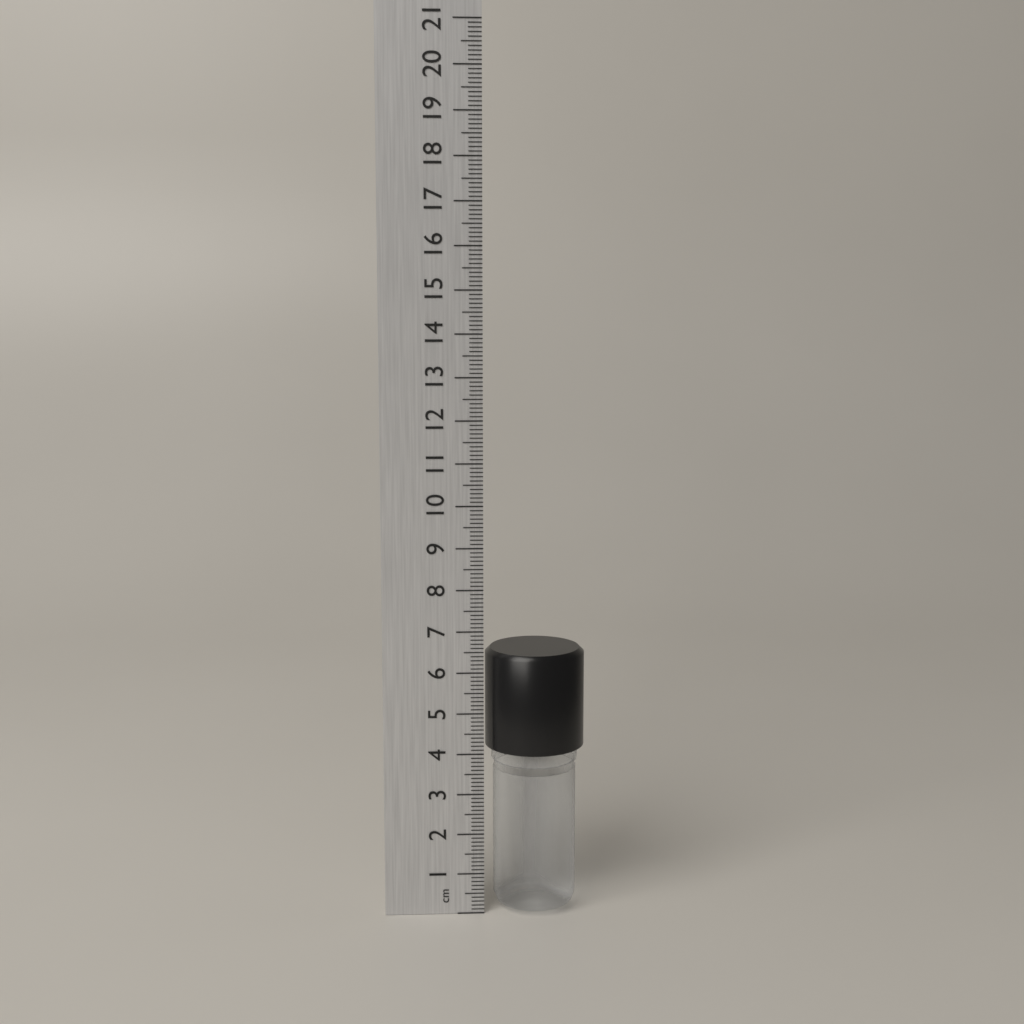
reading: 6.5 cm
